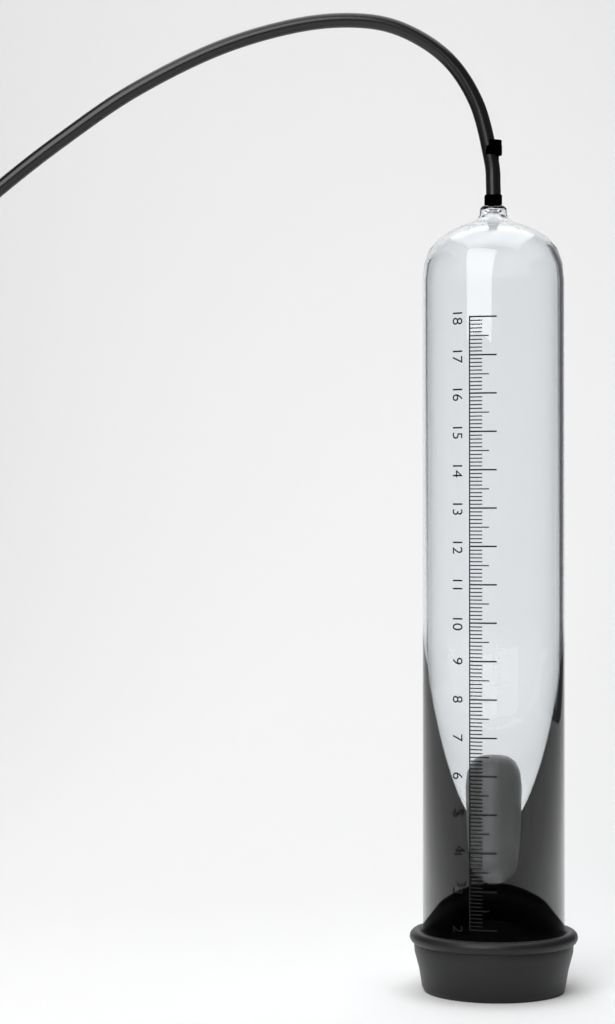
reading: 6.9 (no unit)
